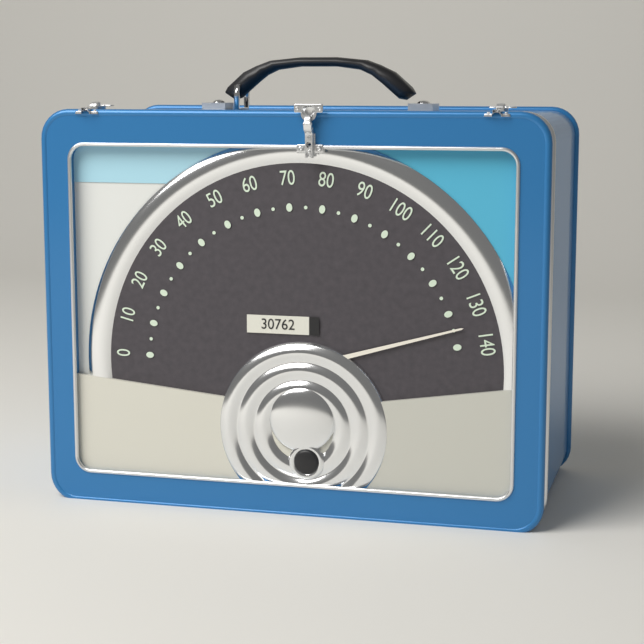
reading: 135 (no unit)
